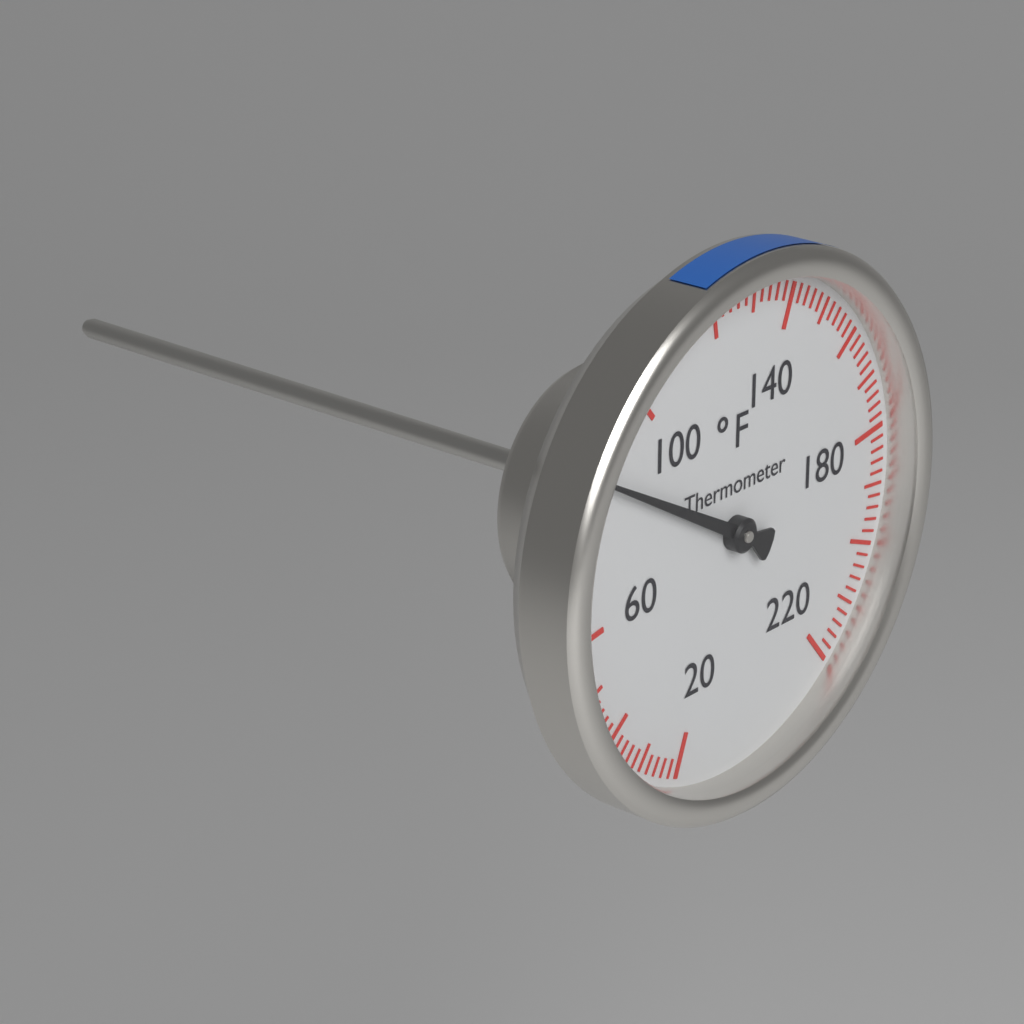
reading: 86 °F
